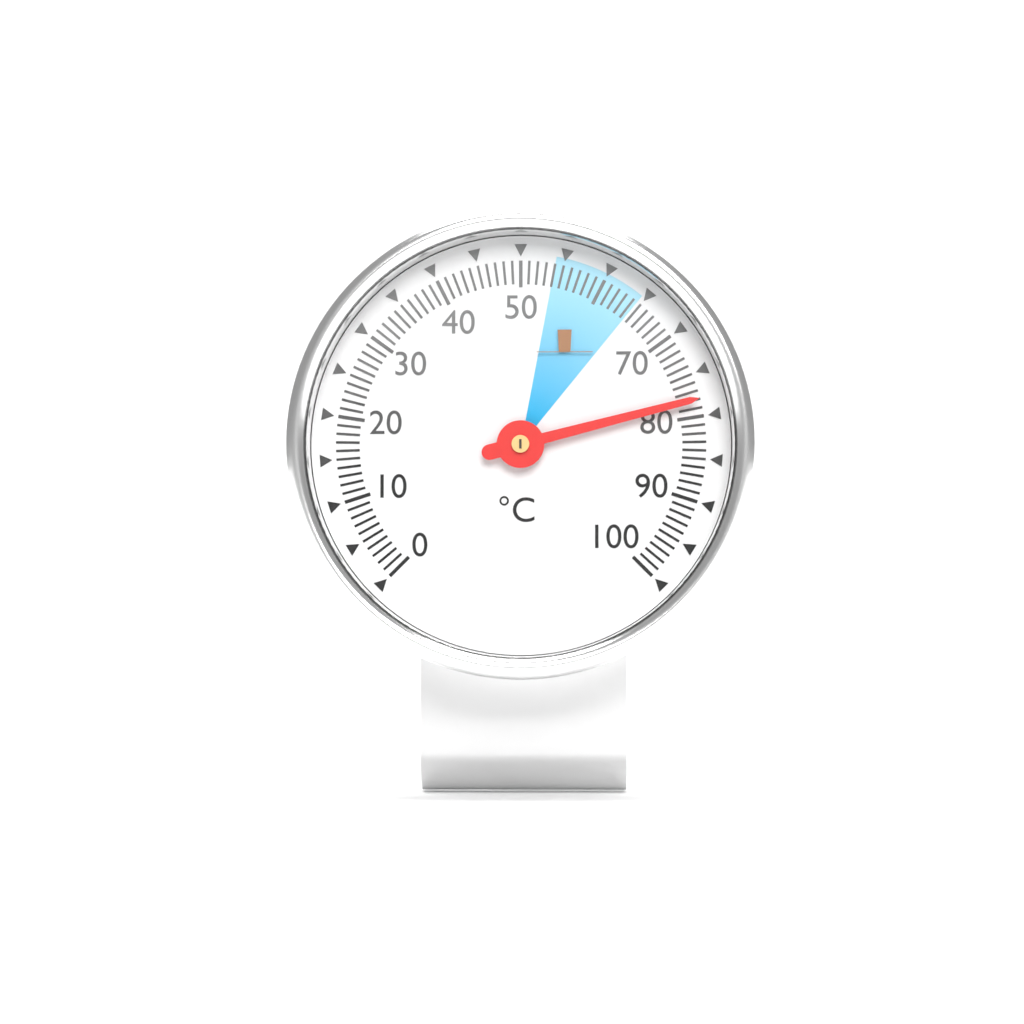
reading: 78 °C
